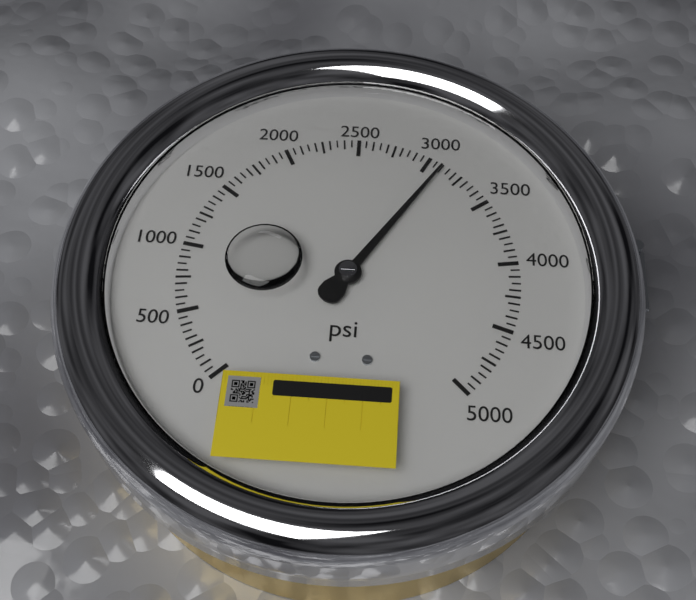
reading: 3100 psi
